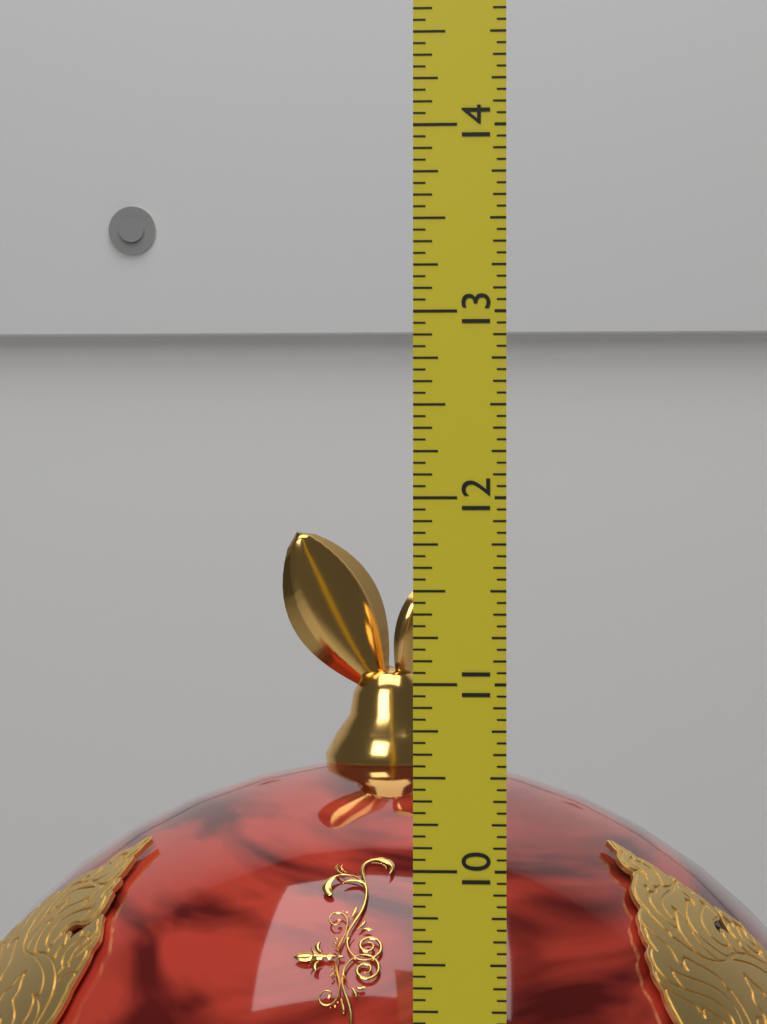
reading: 11.8125 (no unit)
